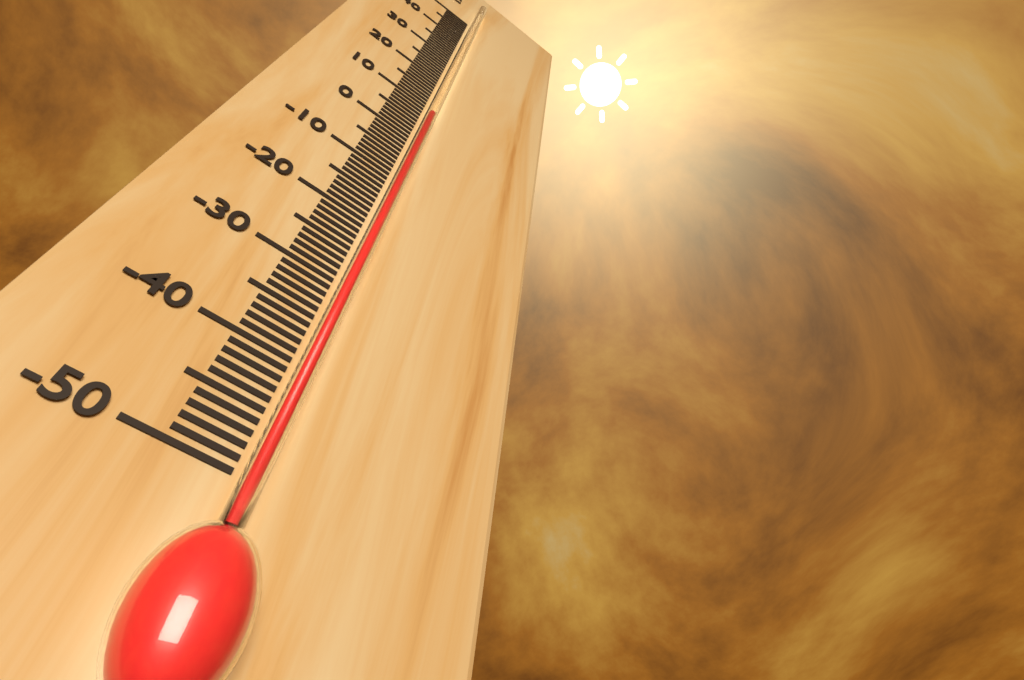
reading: 7 °C
